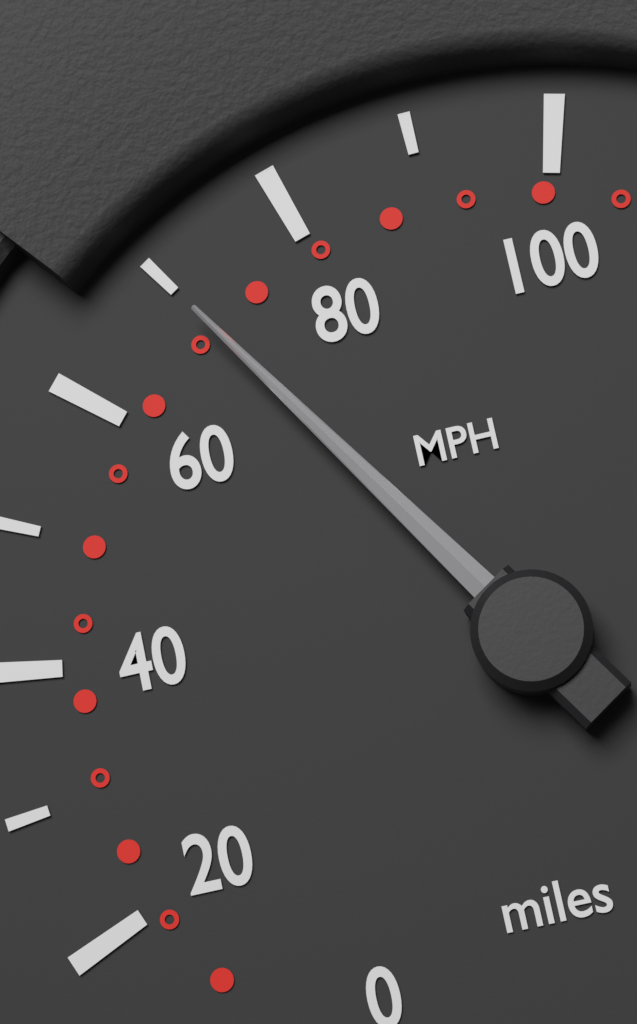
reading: 70 MPH
